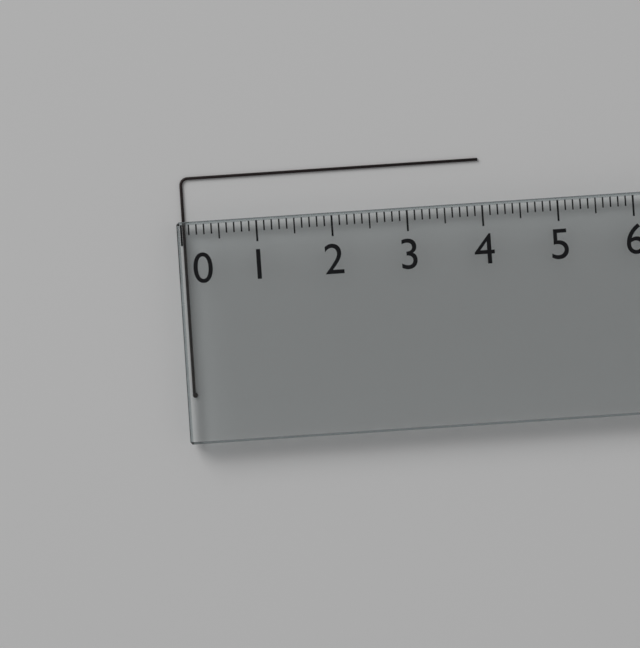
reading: 4.0 (no unit)
